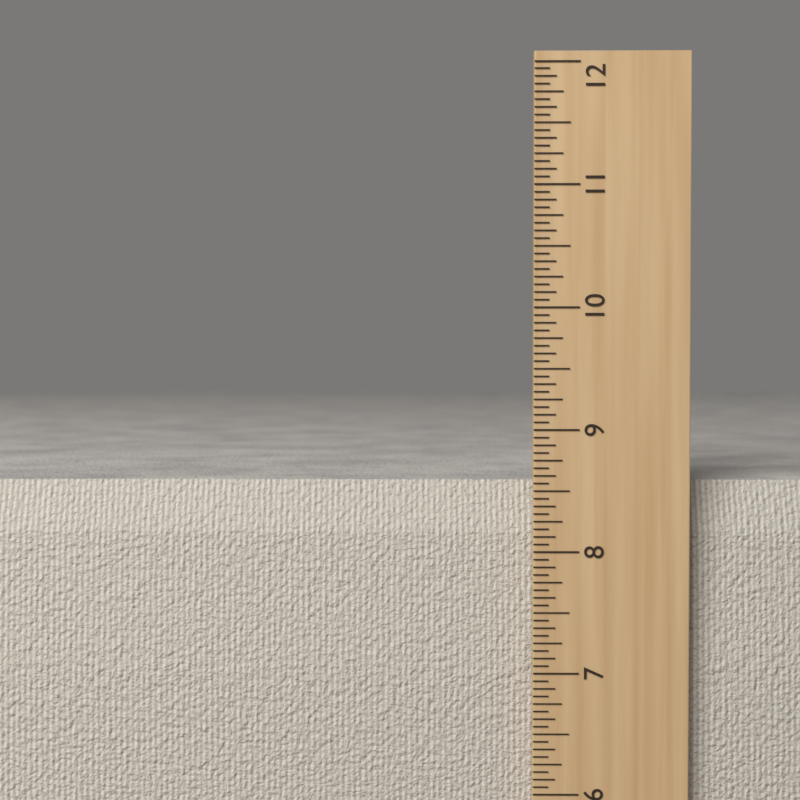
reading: 8.5625 in
